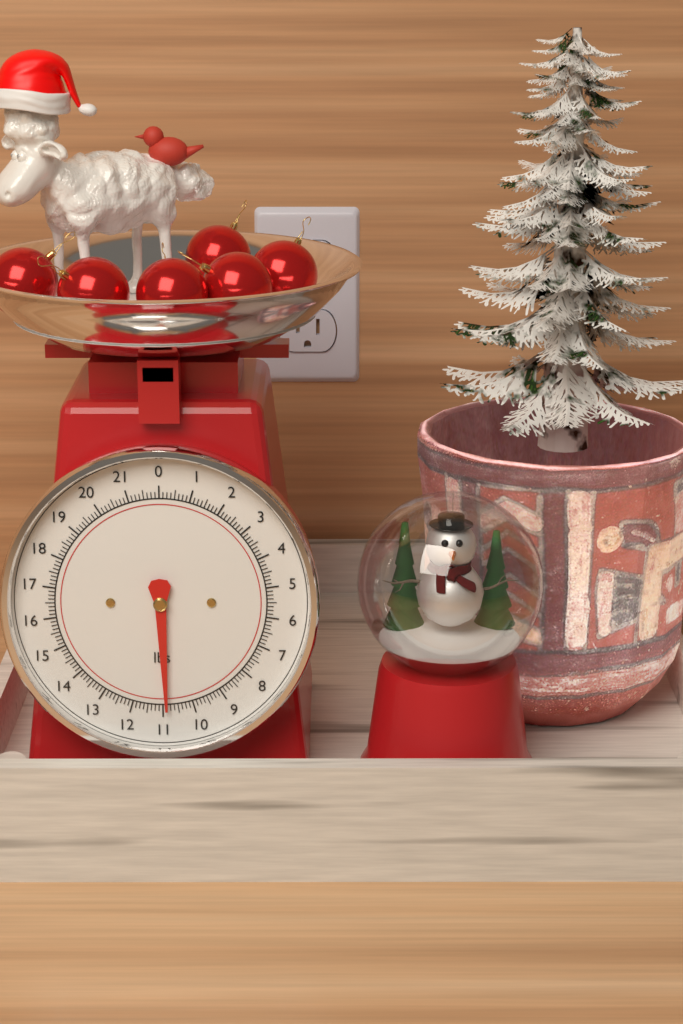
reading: 10.875 lbs
